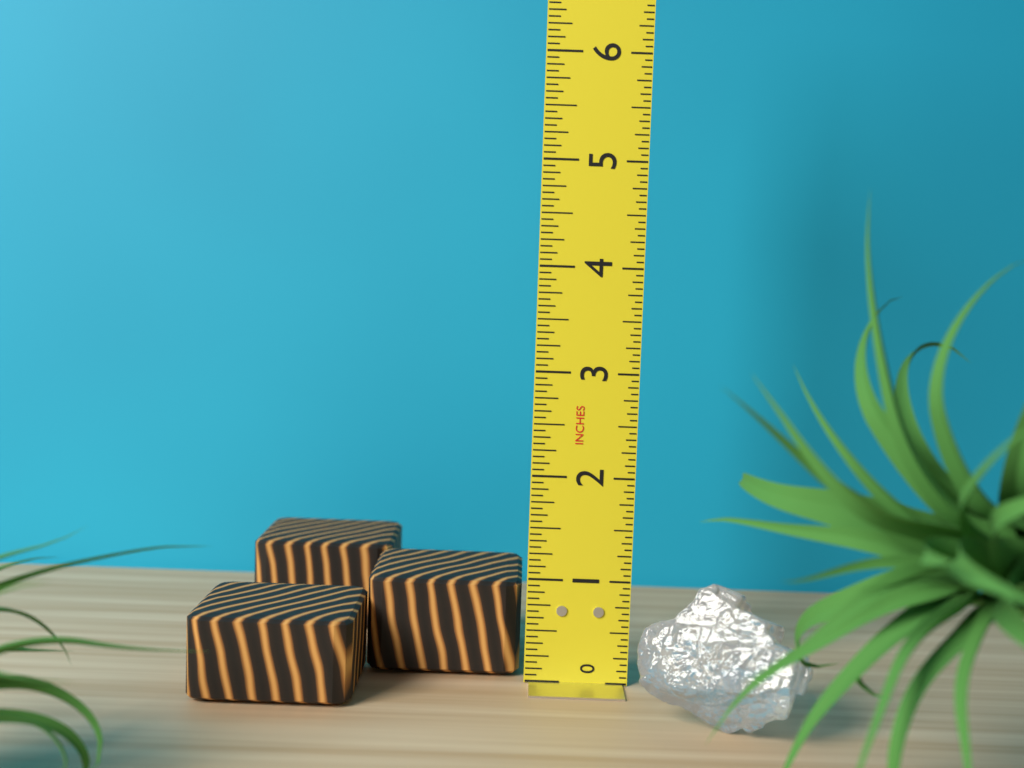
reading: 0.9375 in
